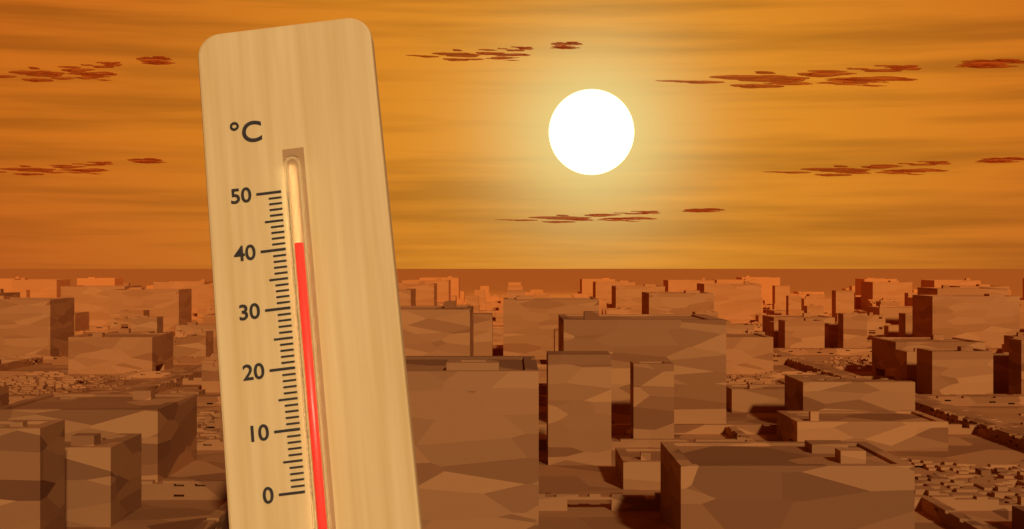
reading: 40 °C
